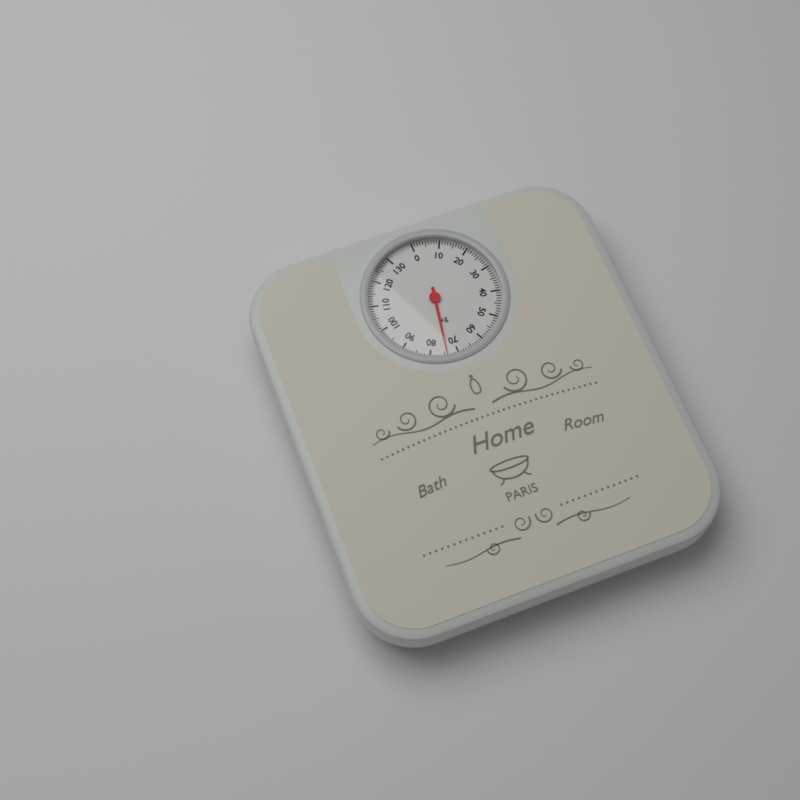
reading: 74 kg
